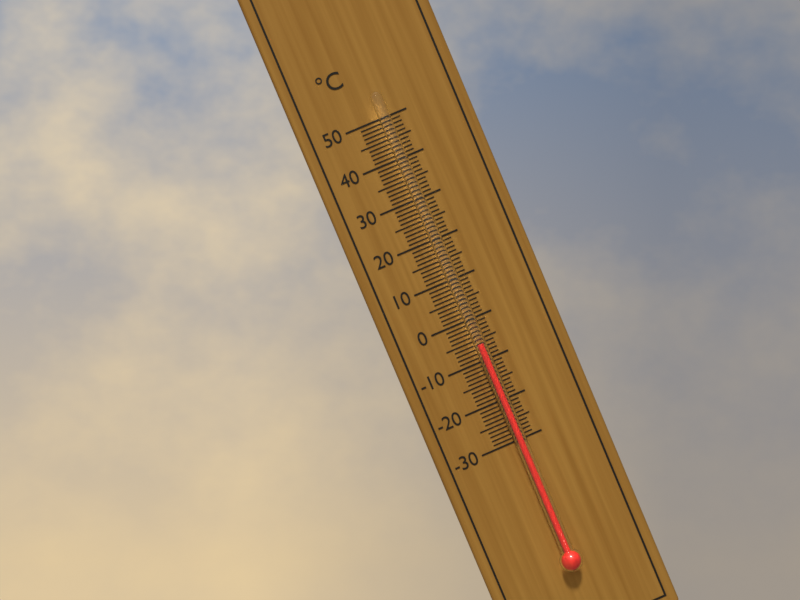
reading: -6 °C
